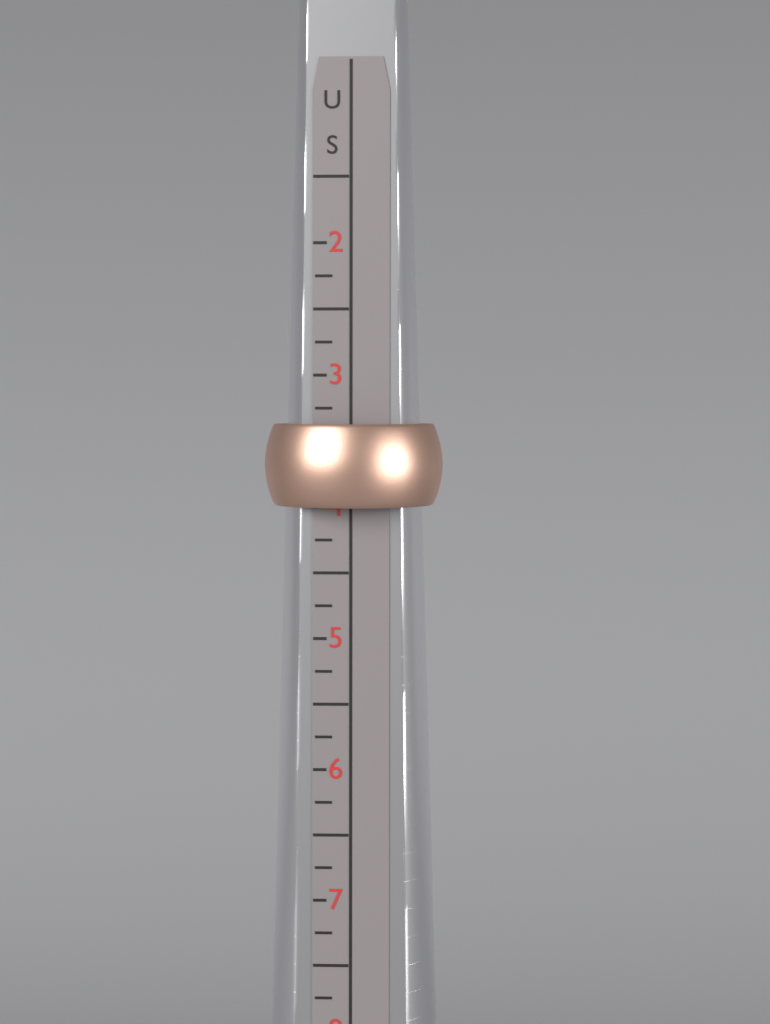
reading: 4.00 US
